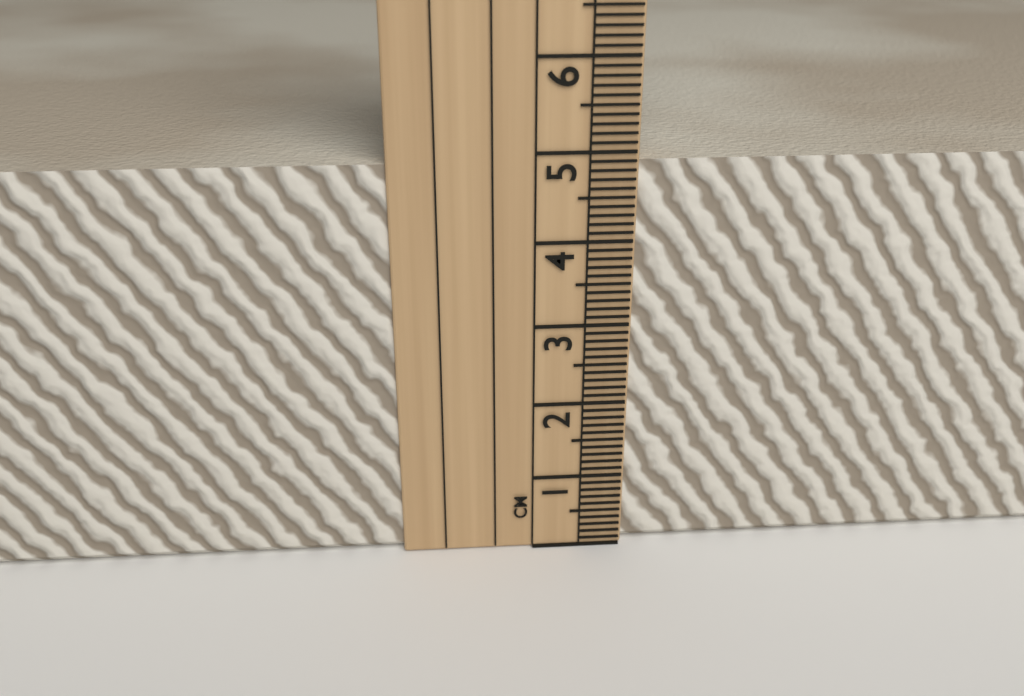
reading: 4.9 cm
